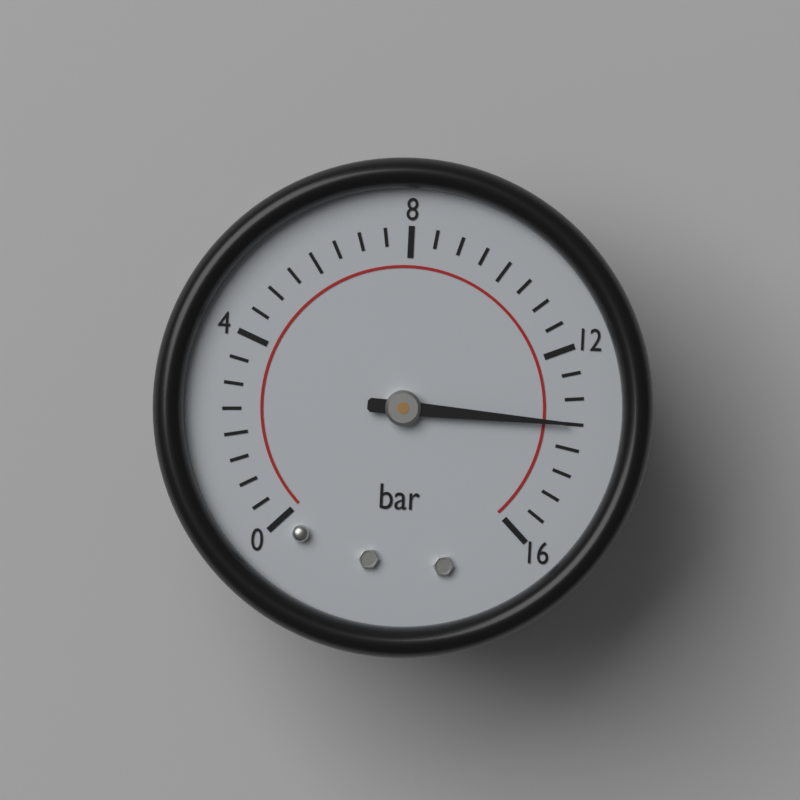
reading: 13.5 bar
